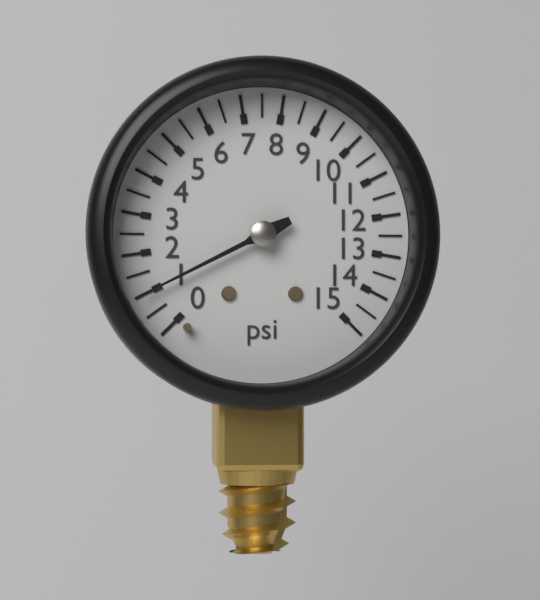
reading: 1.0 psi
